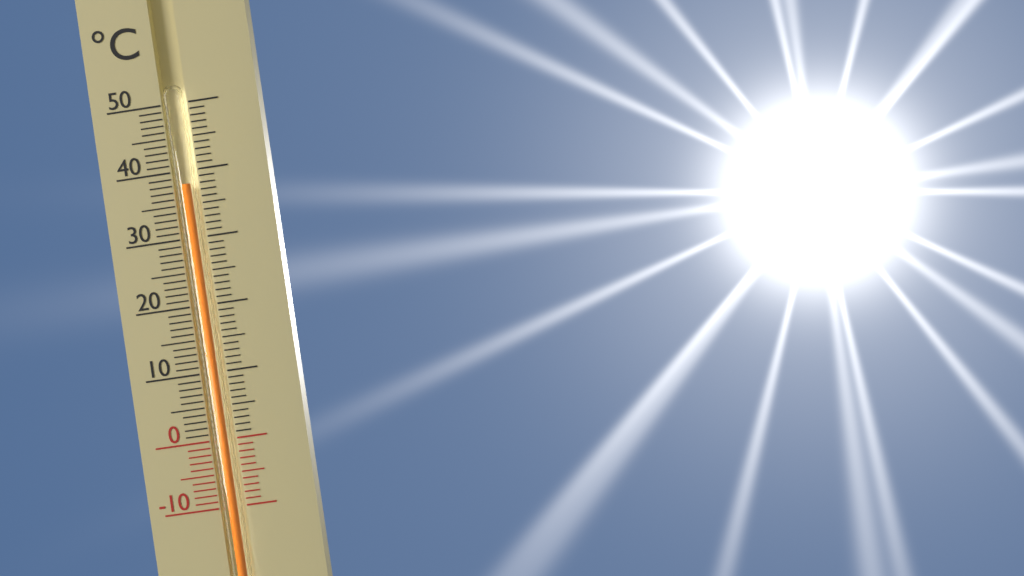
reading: 38 °C
